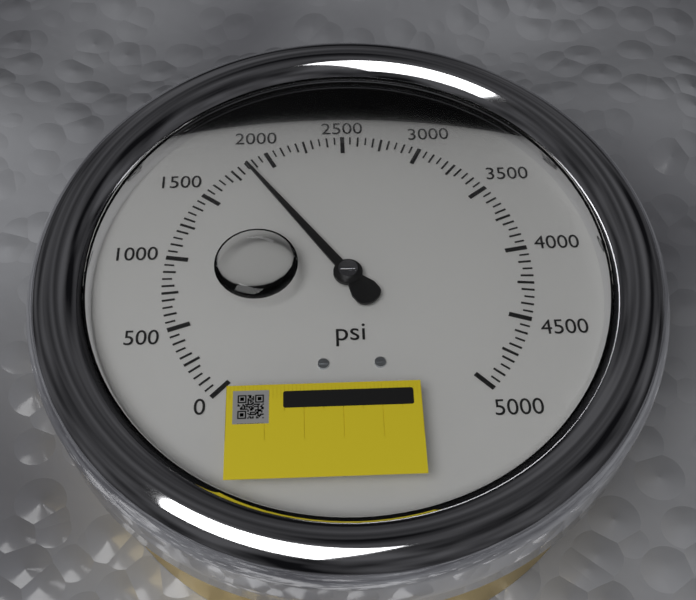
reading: 1850 psi
